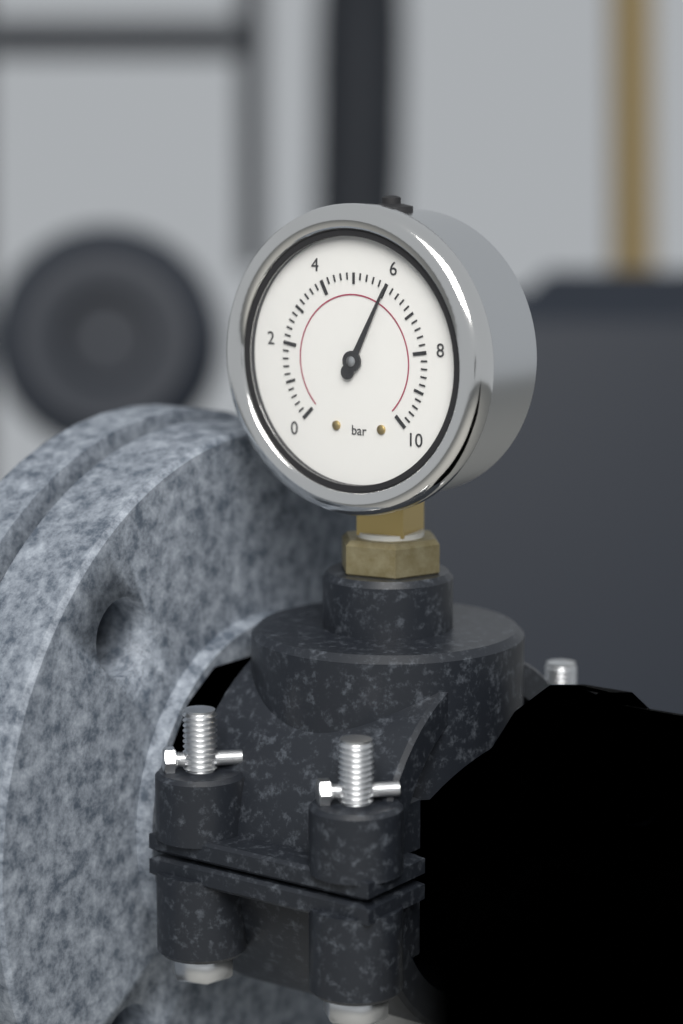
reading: 6.0 bar
